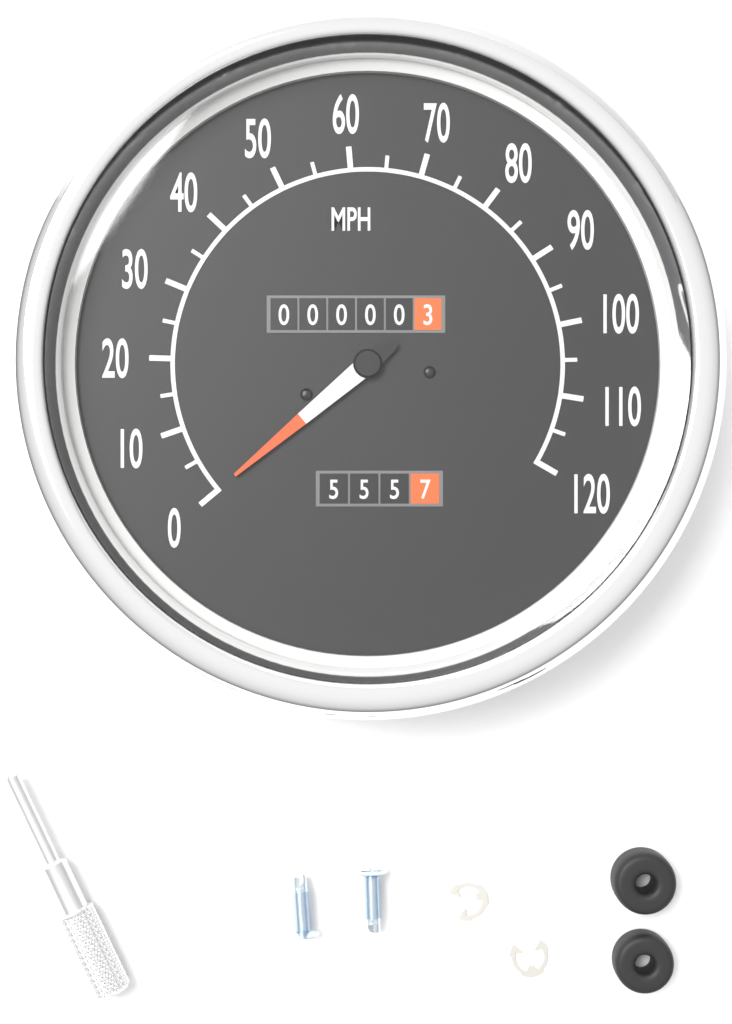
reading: 0 mph
